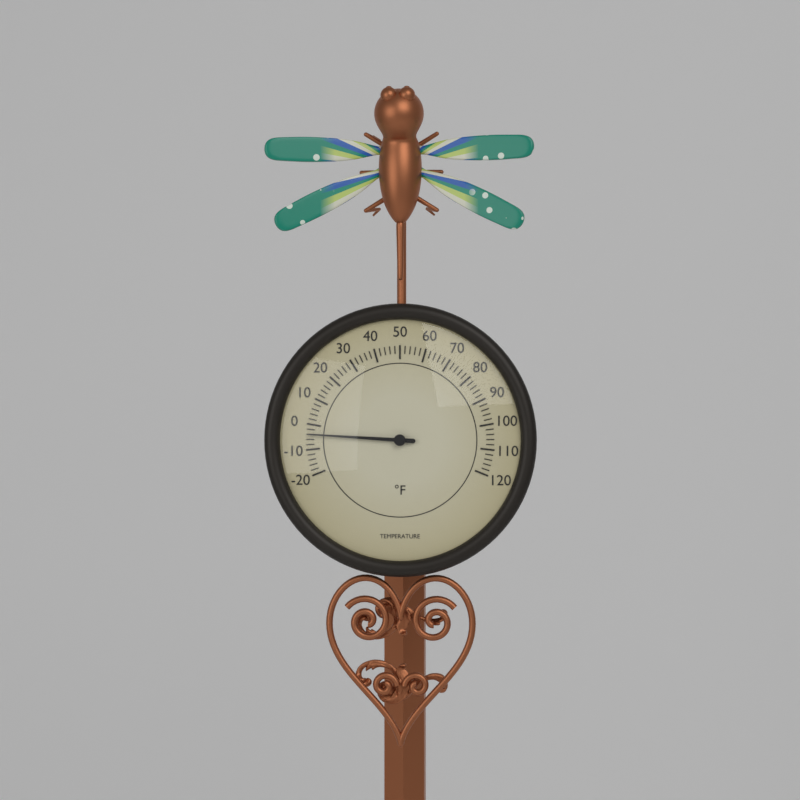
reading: -4 °F
